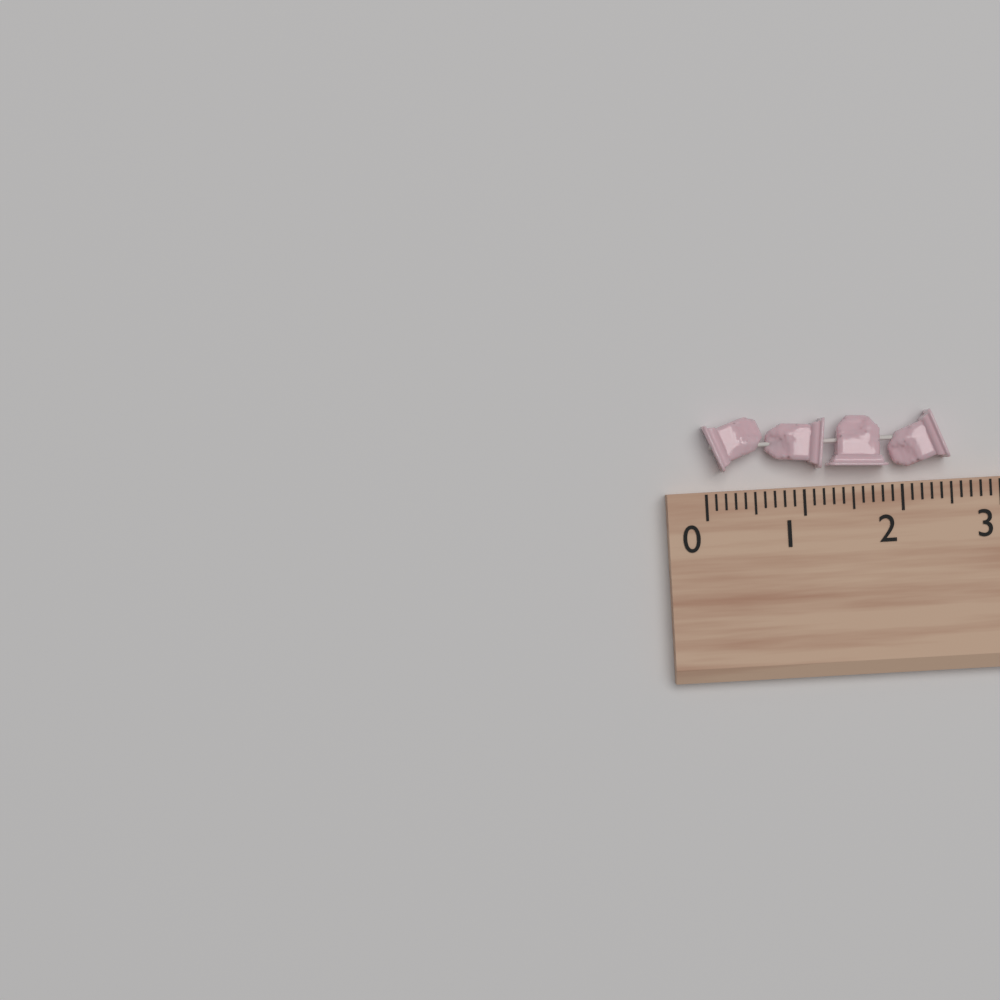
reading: 2.5 (no unit)
